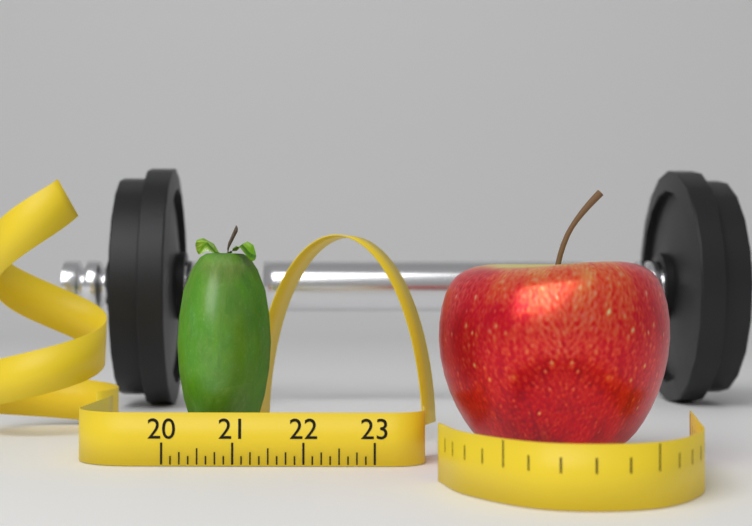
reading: 21.375 (no unit)
